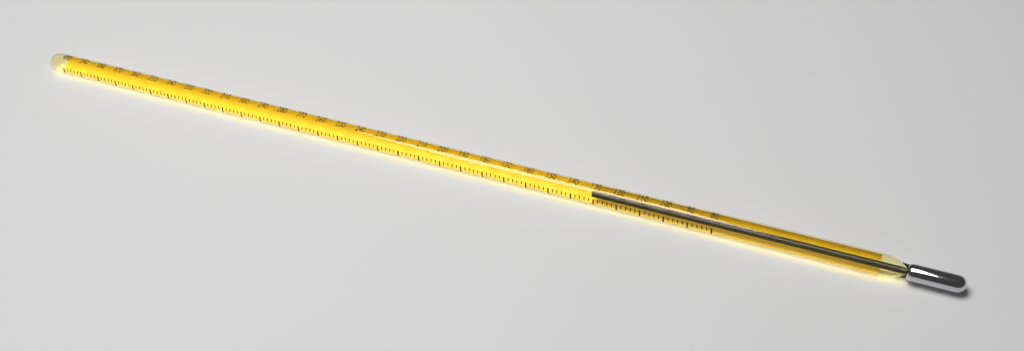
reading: 132 (no unit)
